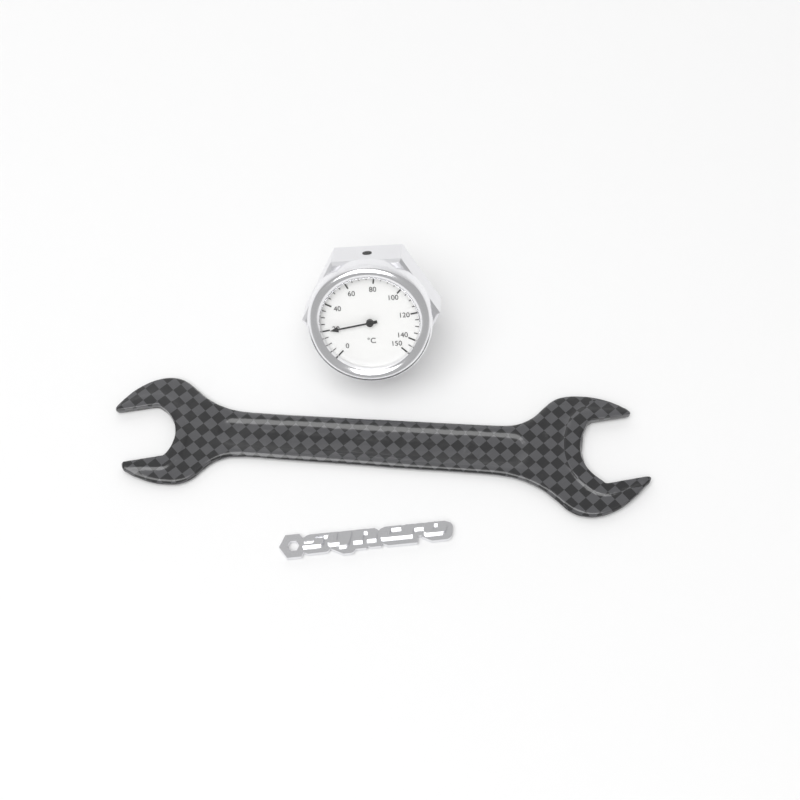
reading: 20 °C
